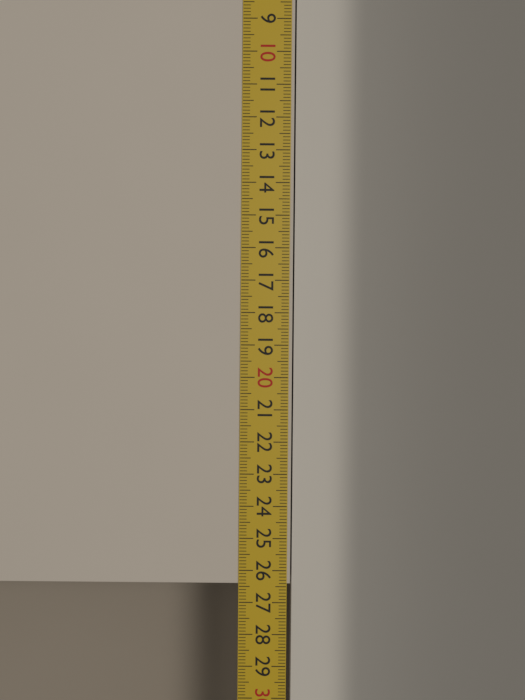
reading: 26.4 cm
